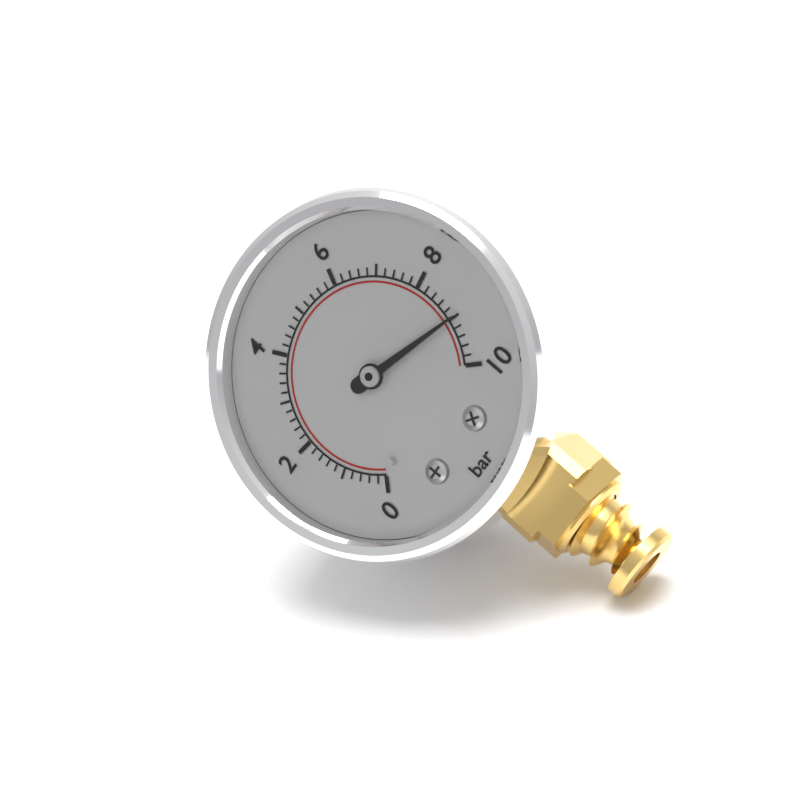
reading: 9.0 bar
